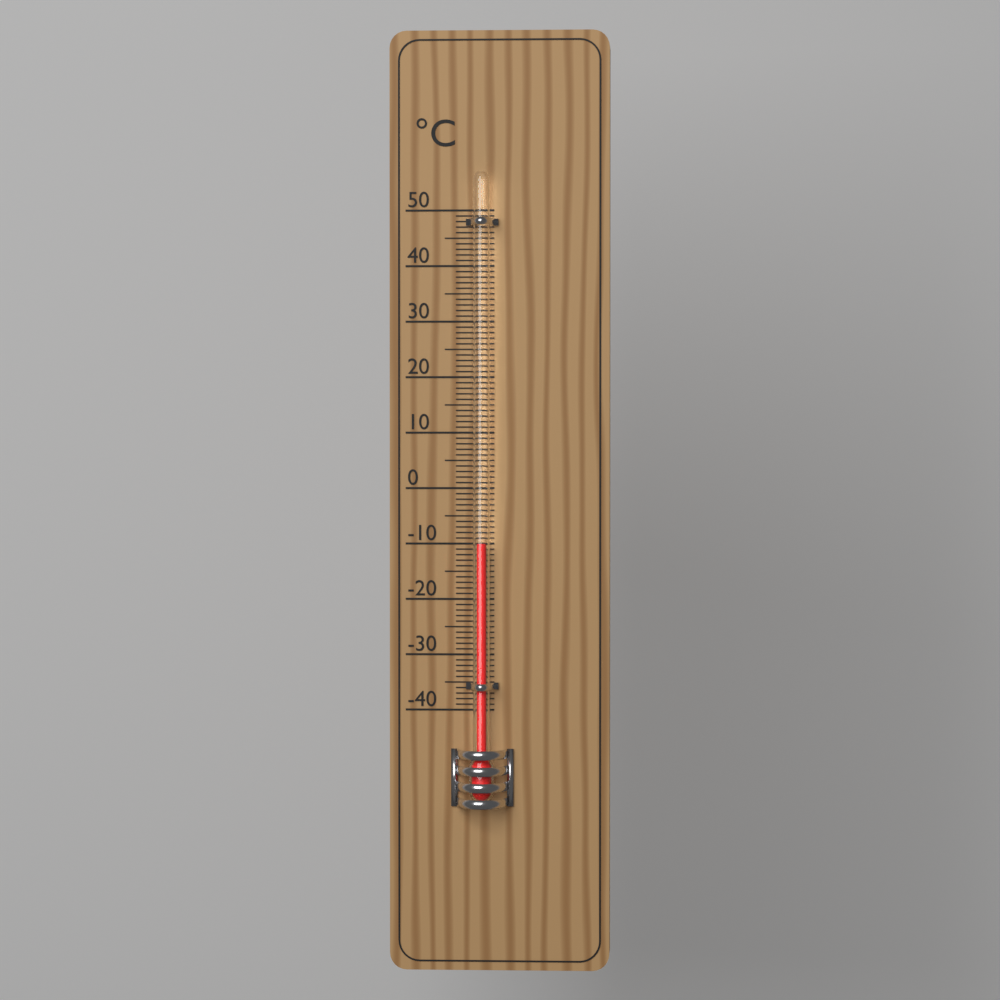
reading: -10 °C
